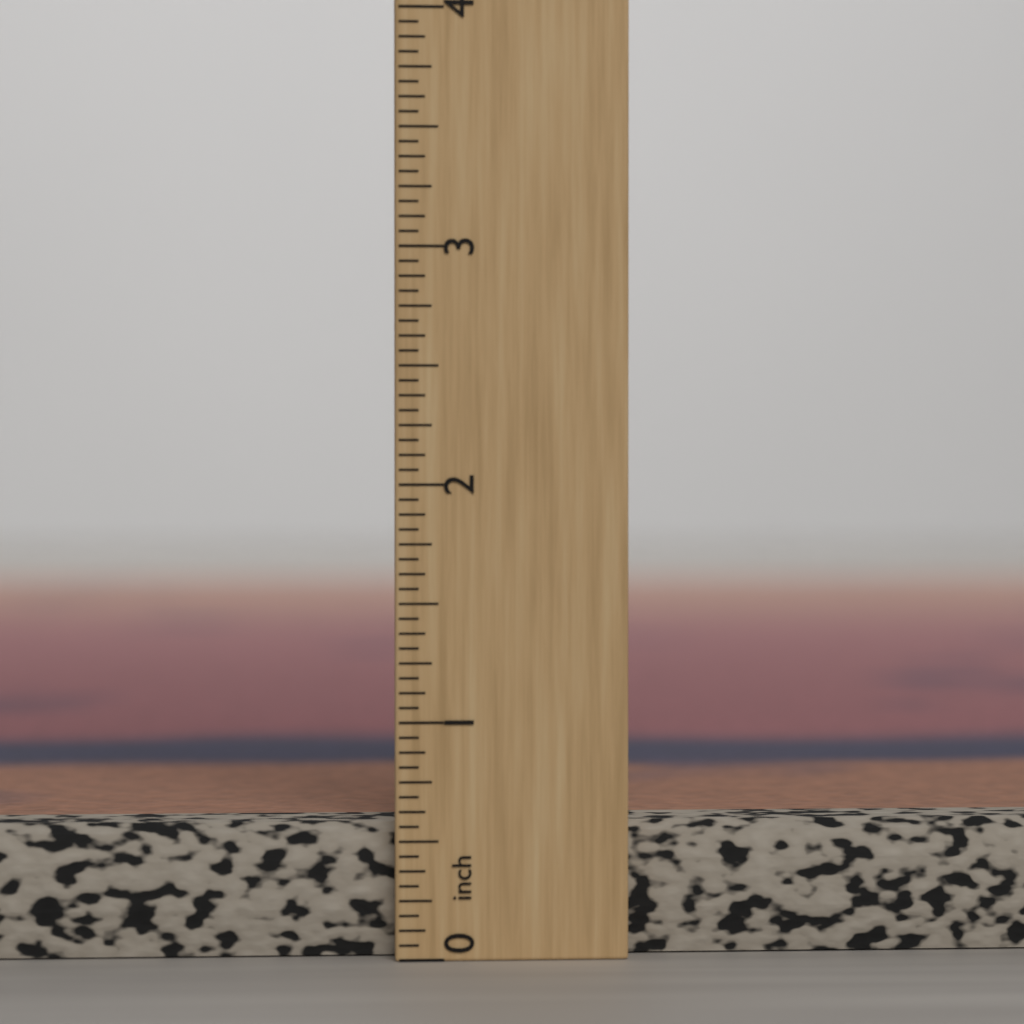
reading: 0.5625 inch
